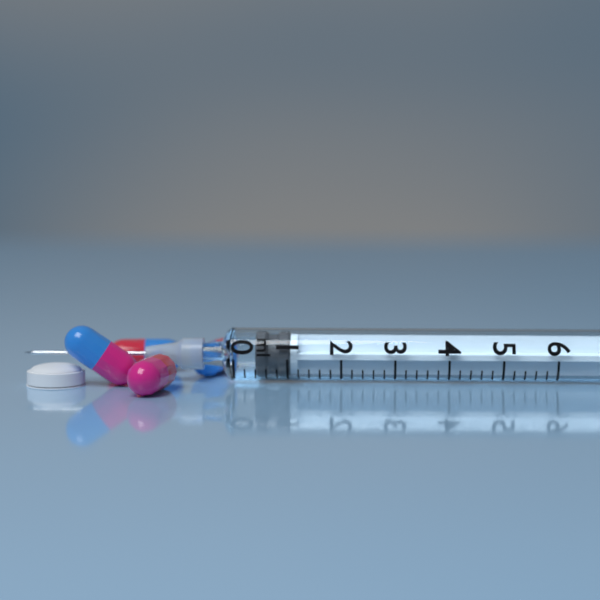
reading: 0.4 ml
